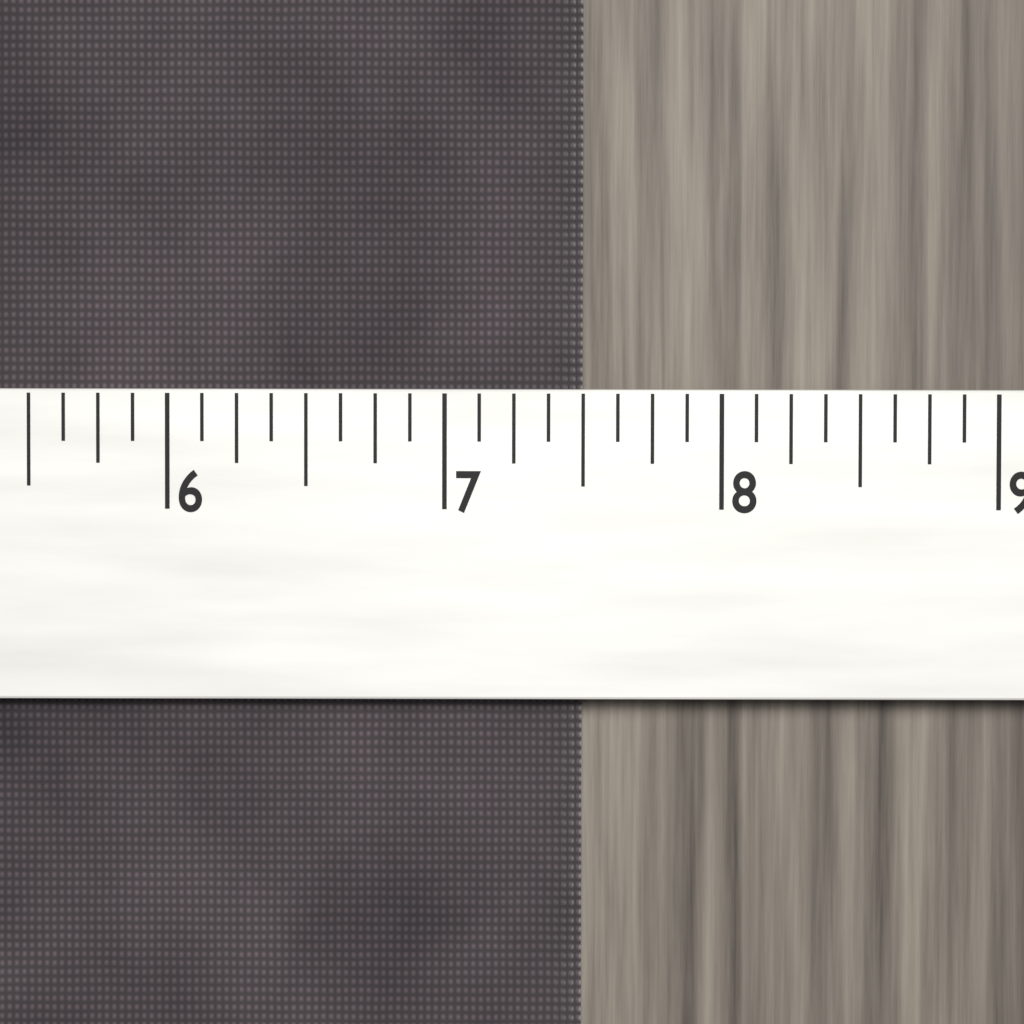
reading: 7.500 (no unit)
